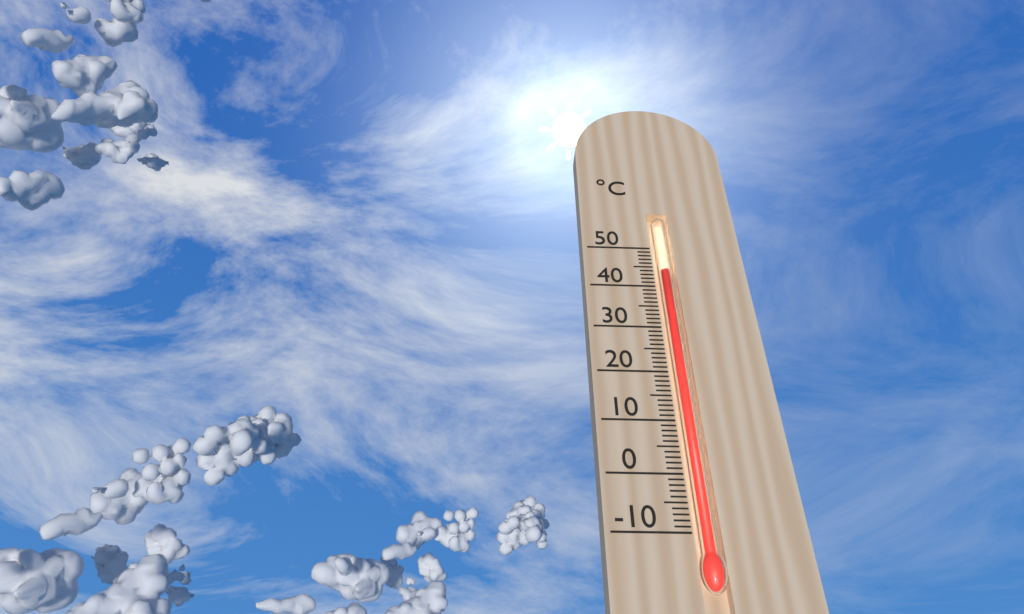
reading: 44 °C
